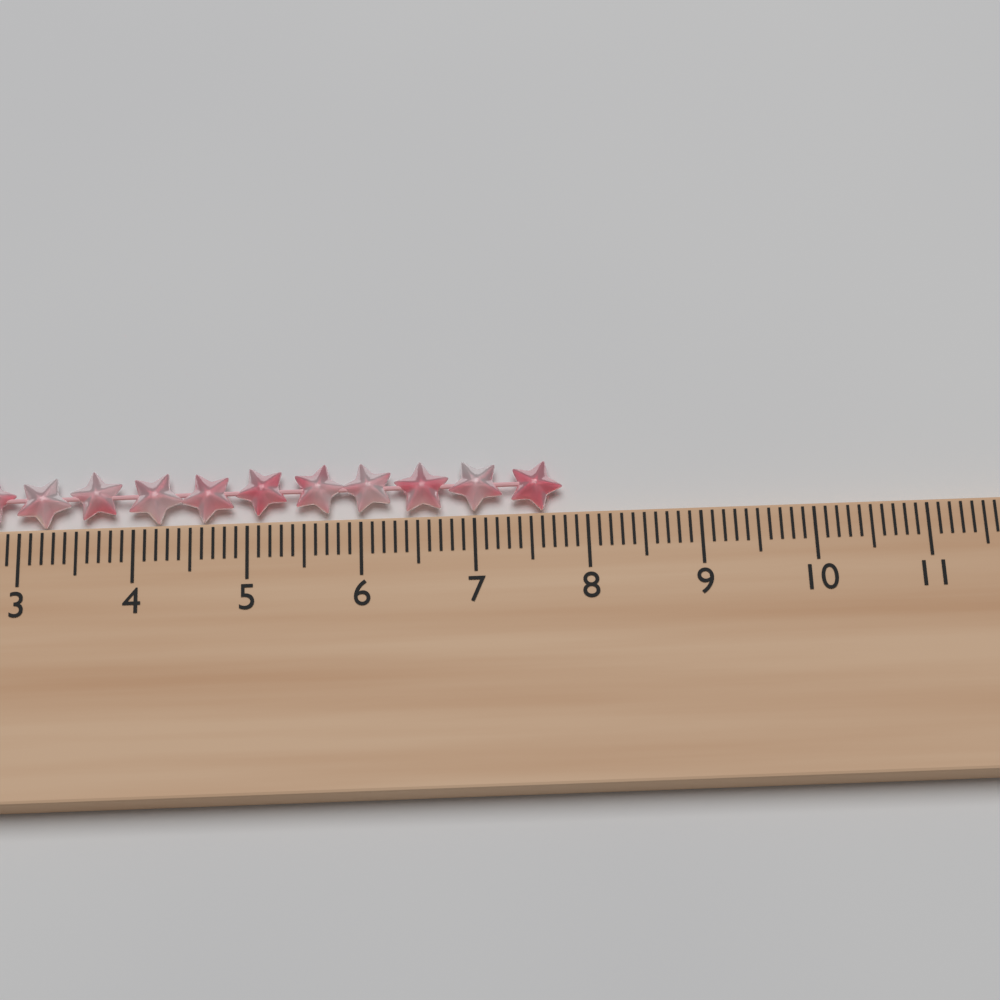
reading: 7.8 cm
